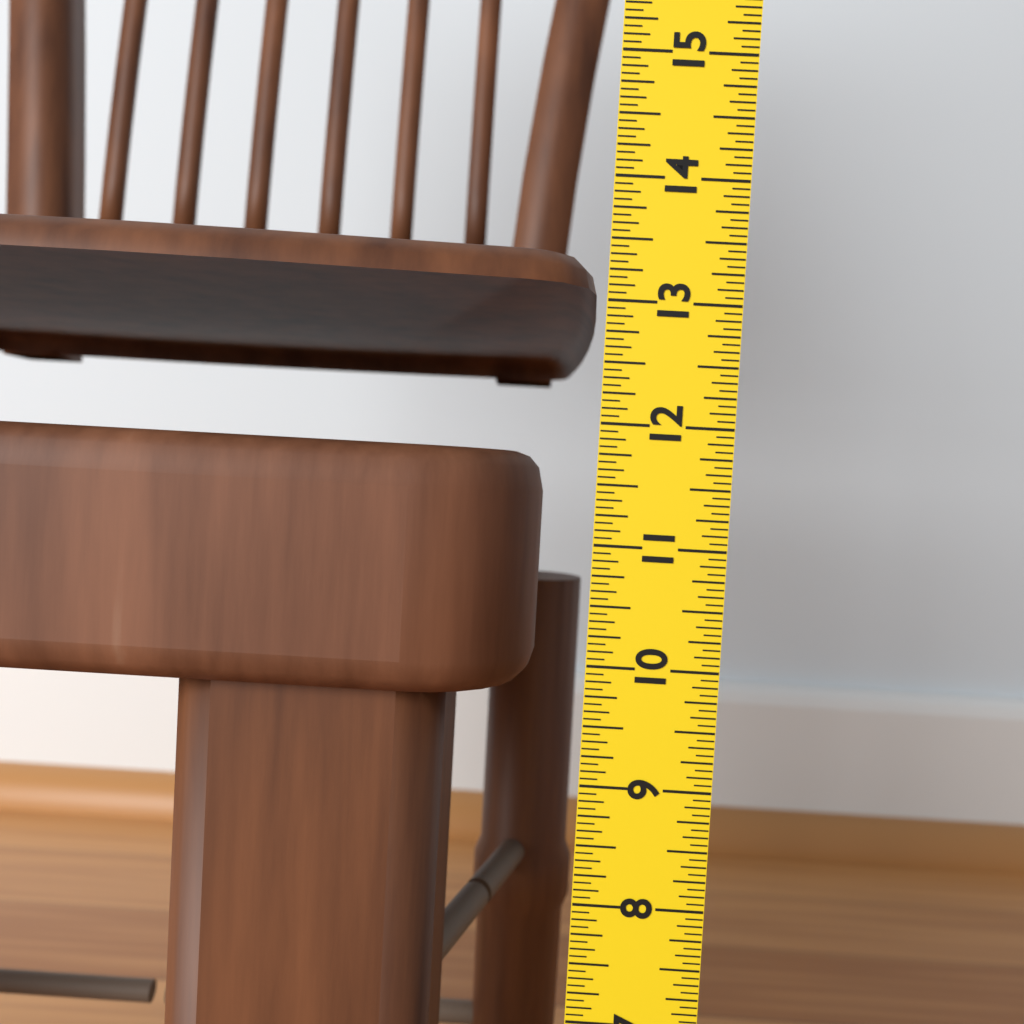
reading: 11.7500 in
